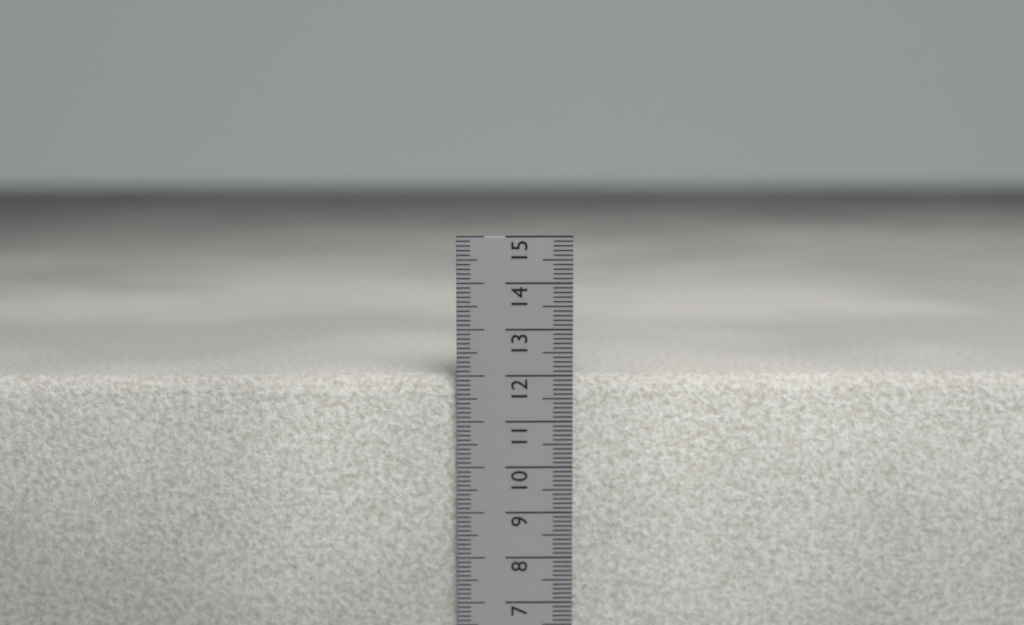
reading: 12.0 cm
